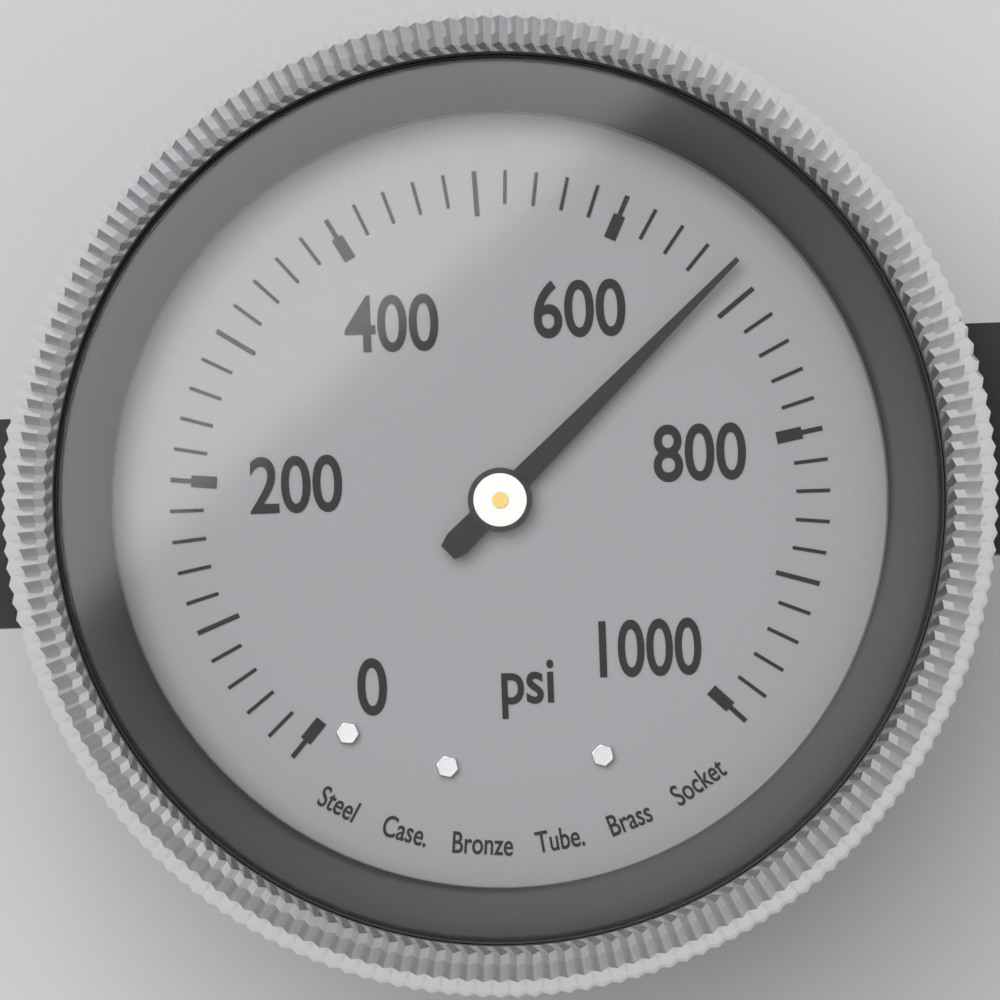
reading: 680 psi
